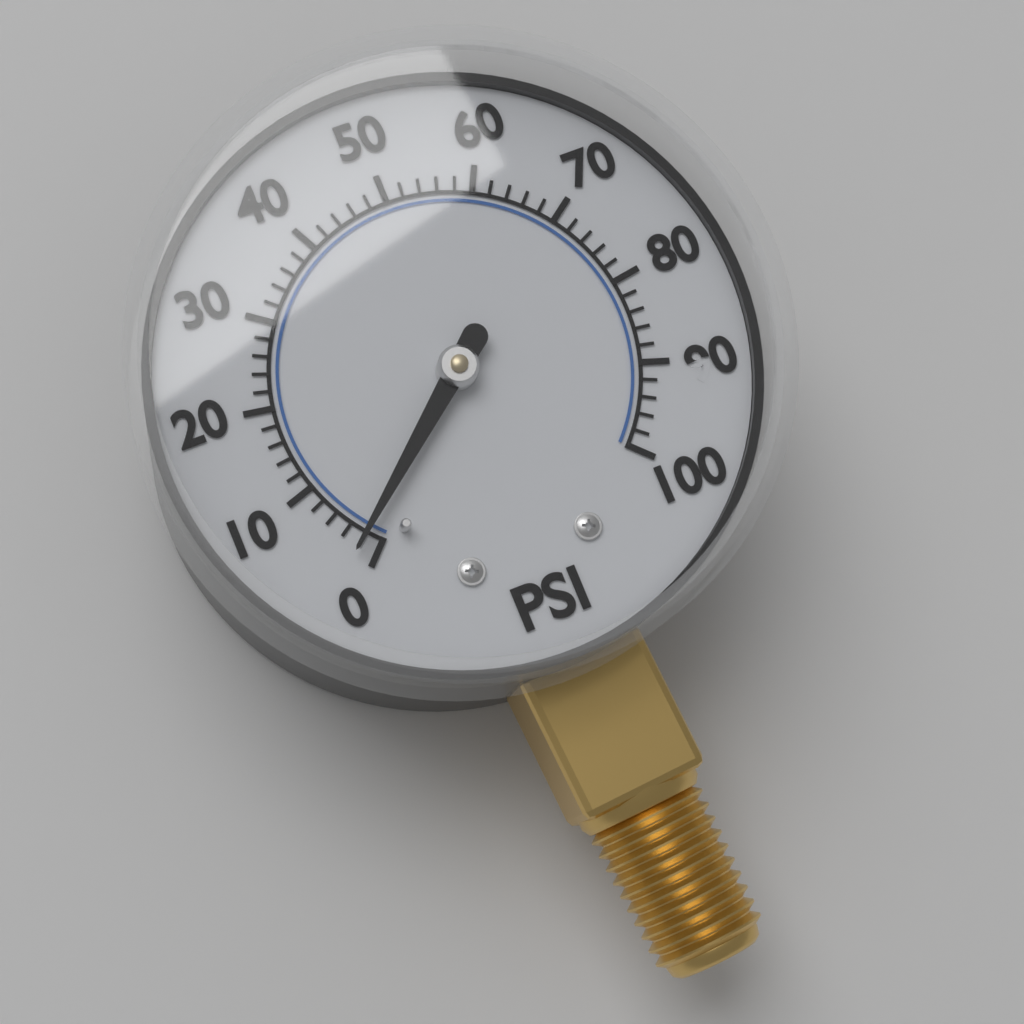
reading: 2 psi
